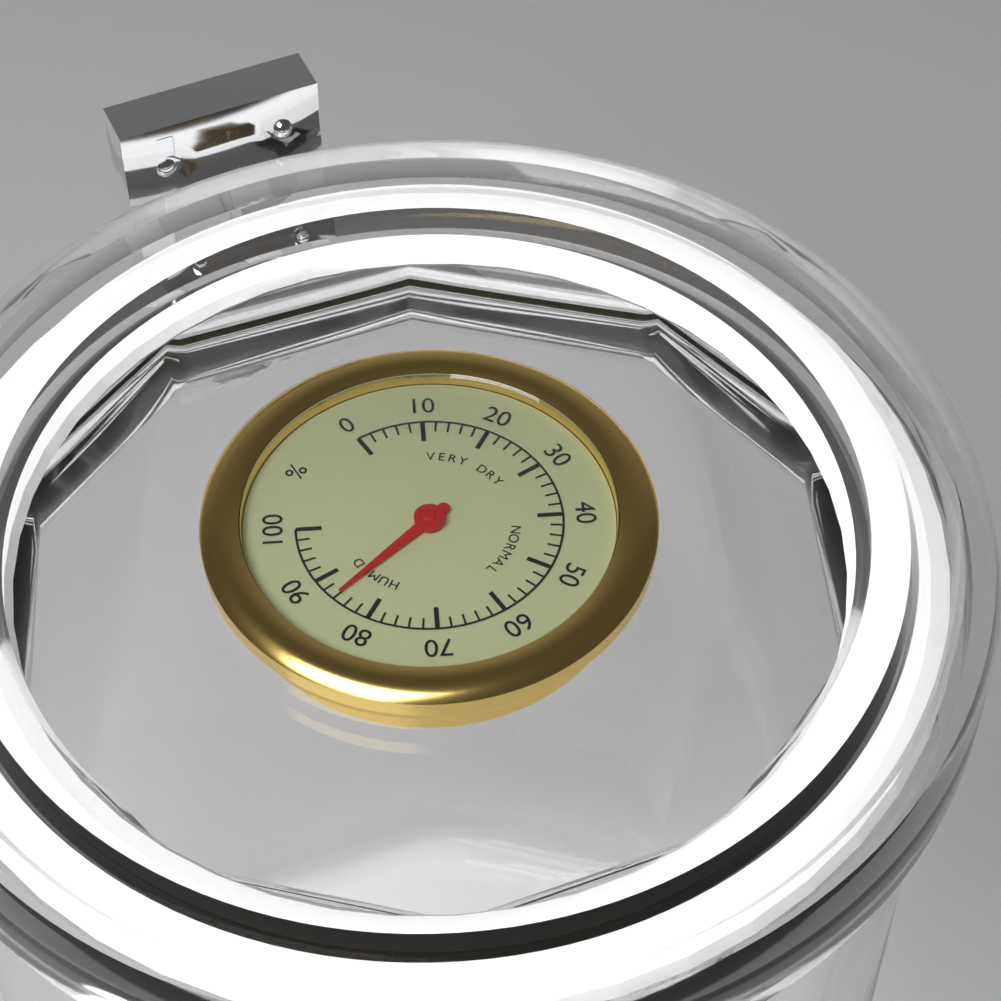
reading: 86 %
